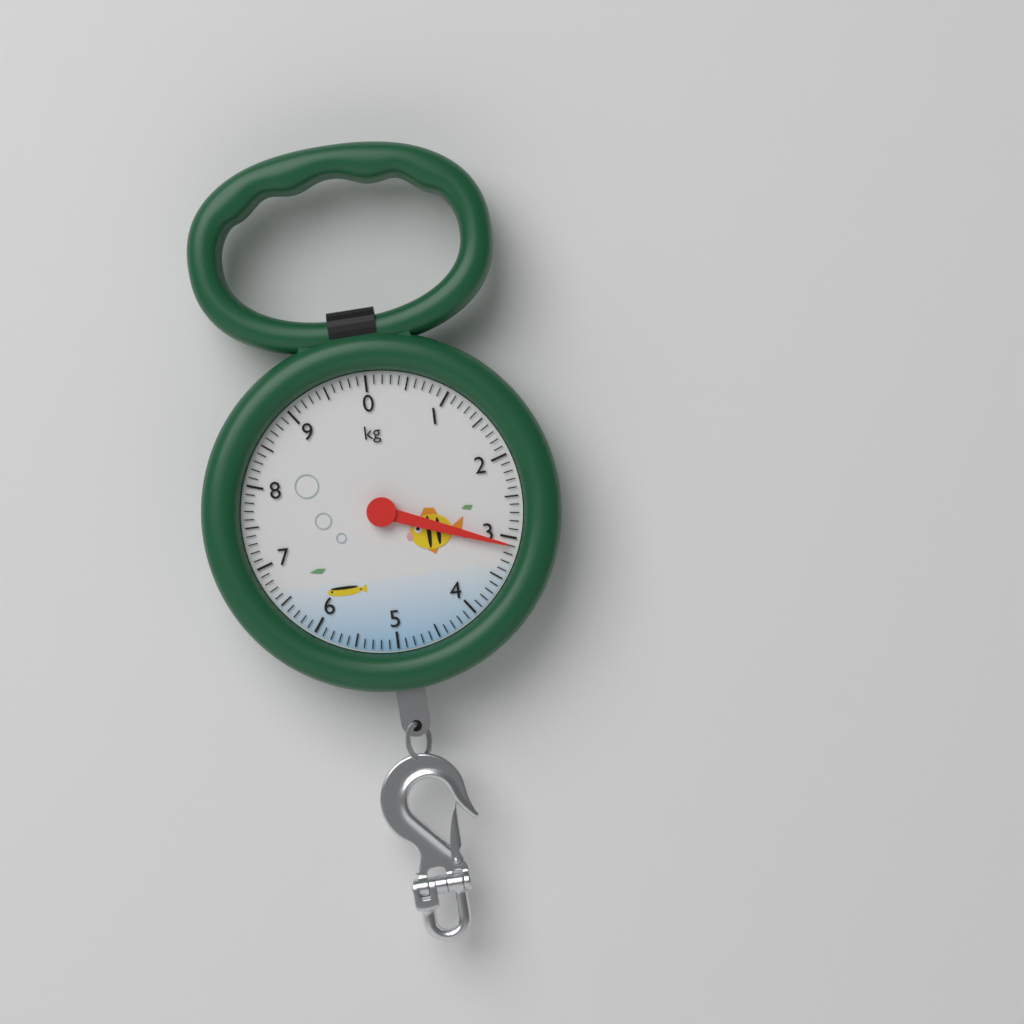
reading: 3.1 kg
